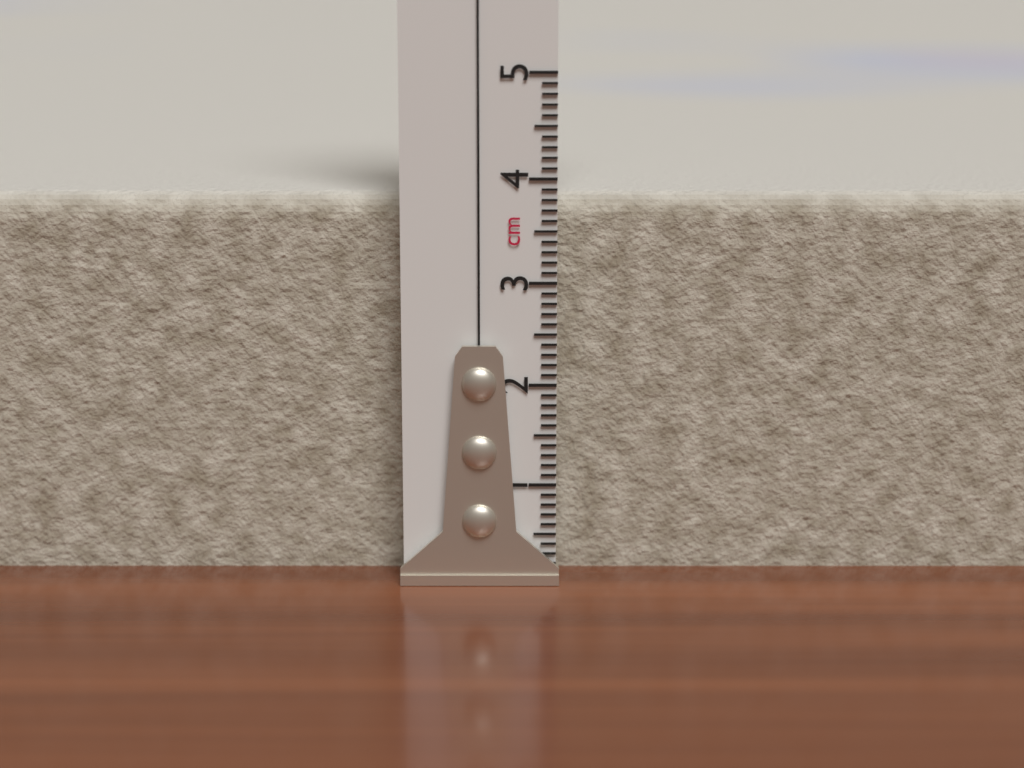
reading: 3.8 cm
